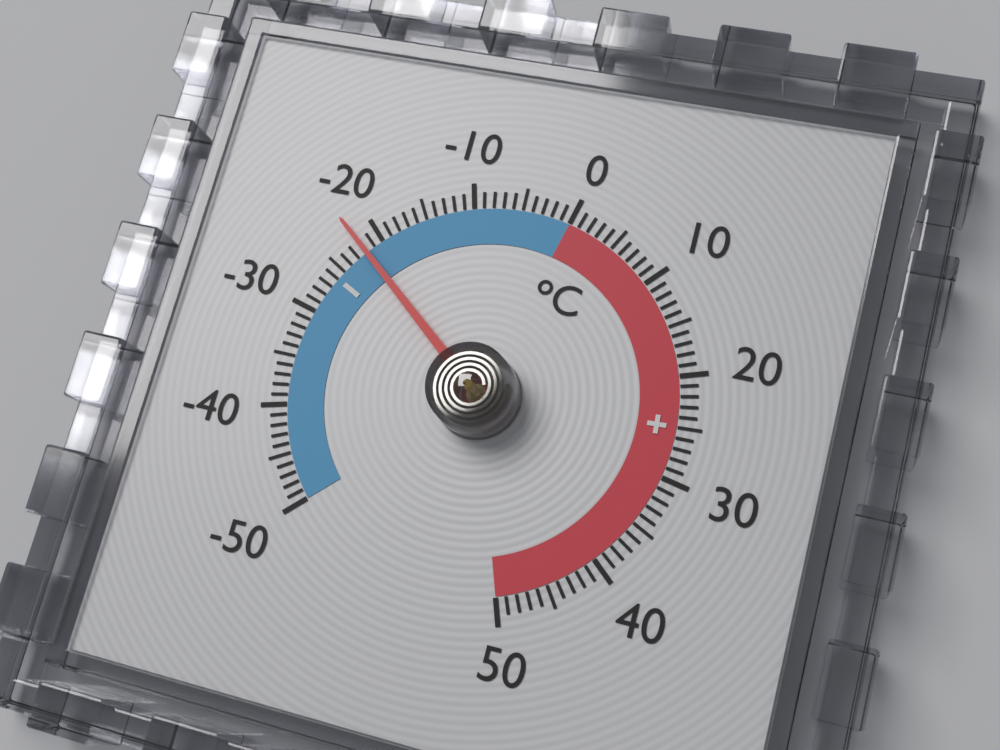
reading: -22 °C
